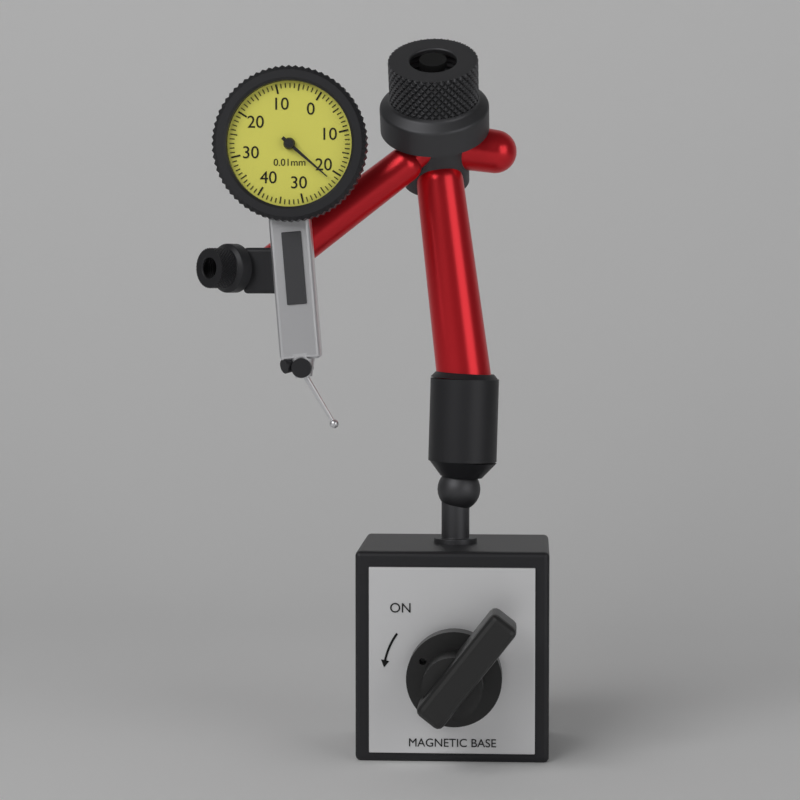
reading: 0.22 mm
